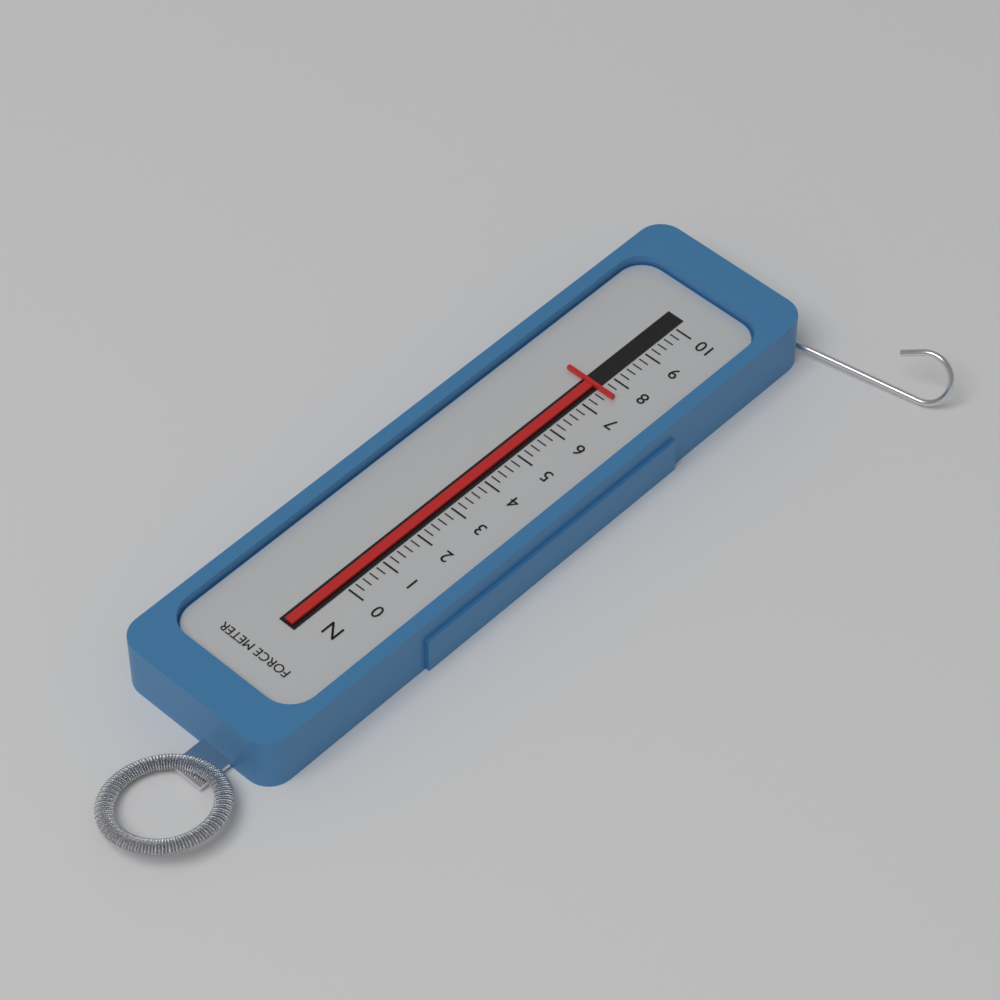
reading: 7.6 N
